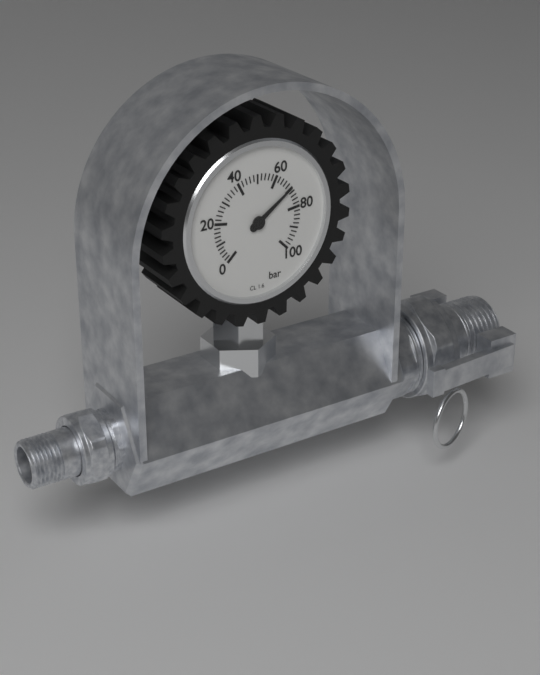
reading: 70 bar
